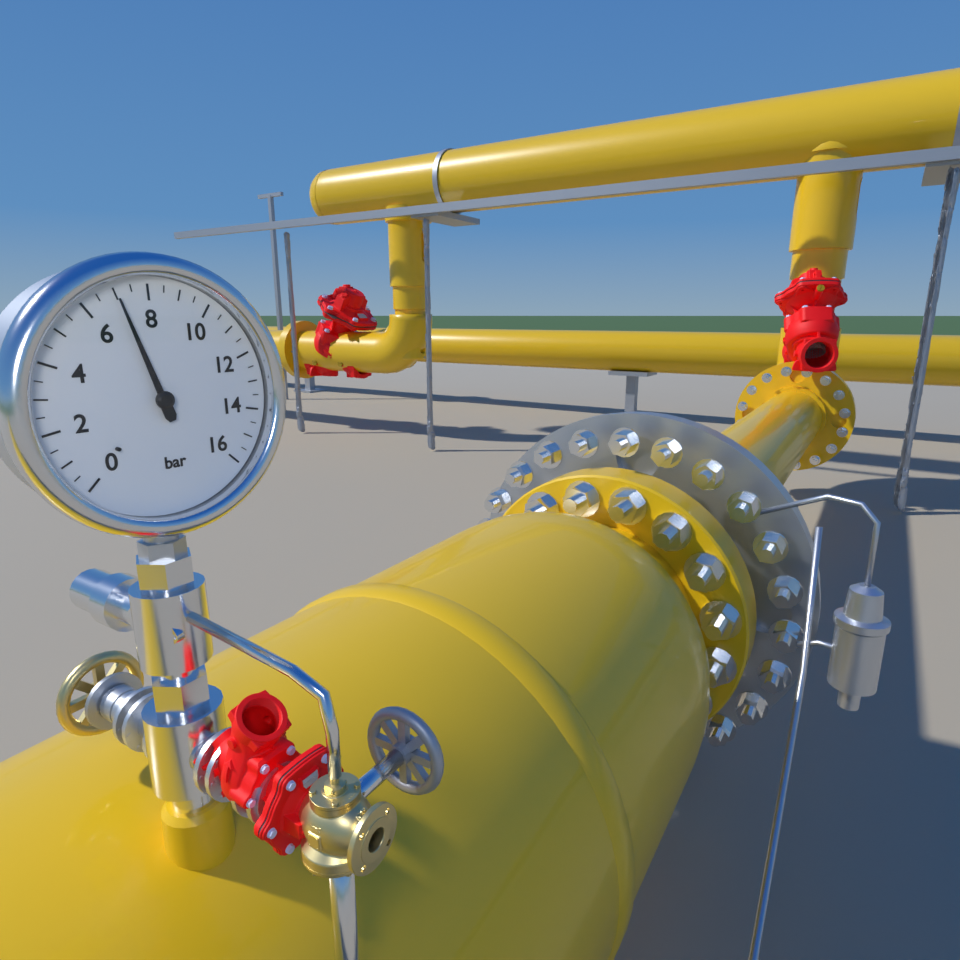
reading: 7.0 bar
